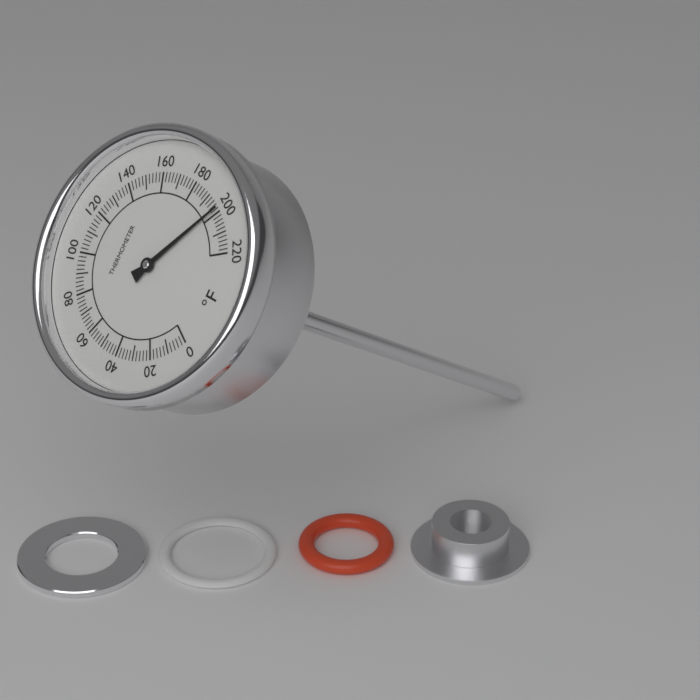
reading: 198 °F
